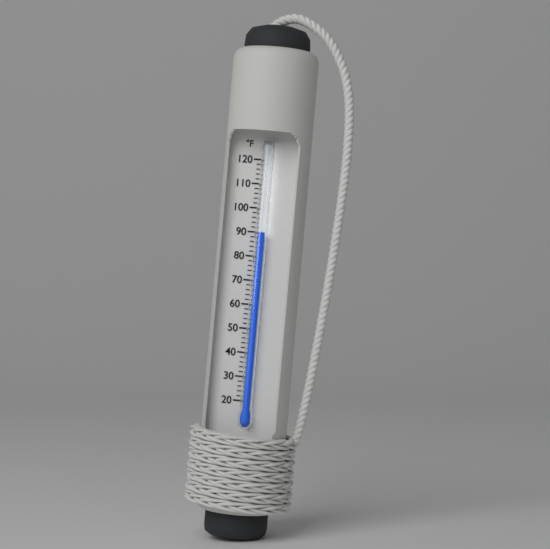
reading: 90 °F
